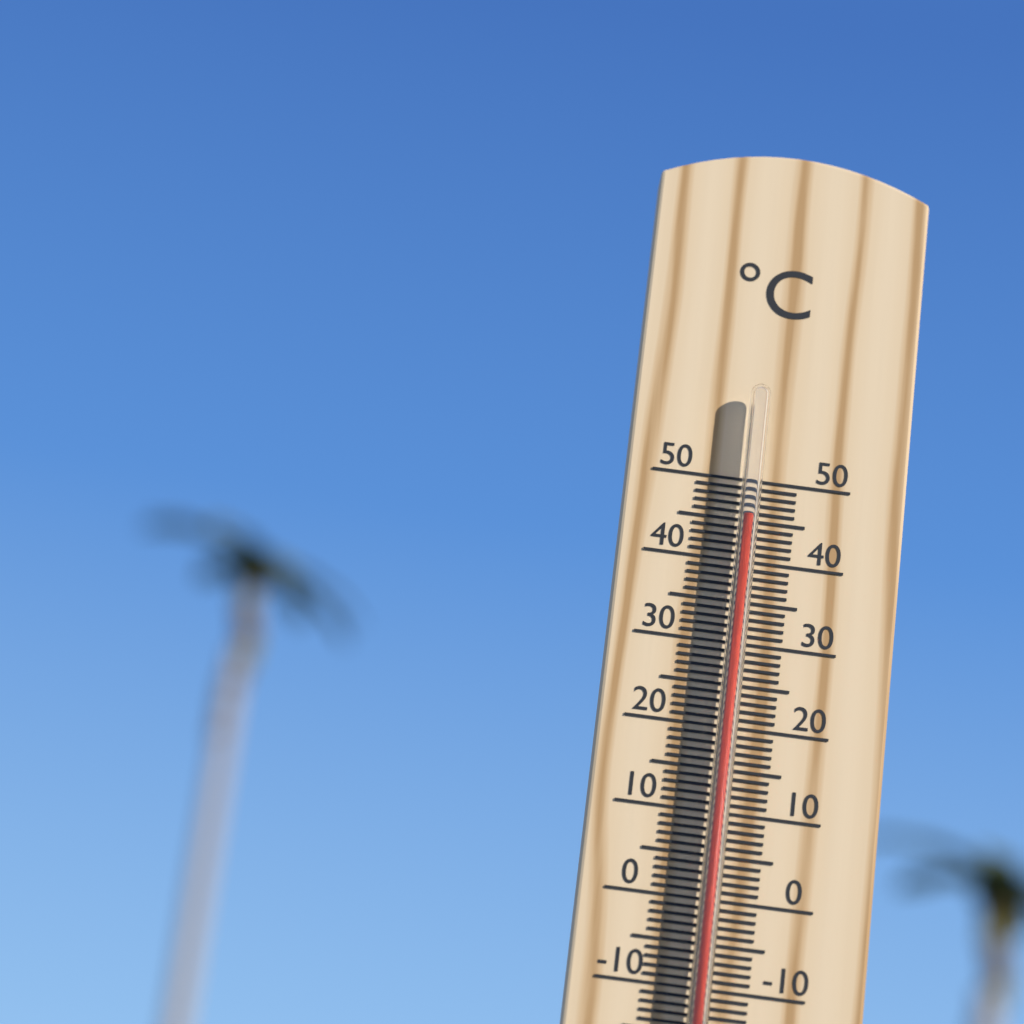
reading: 45 °C
